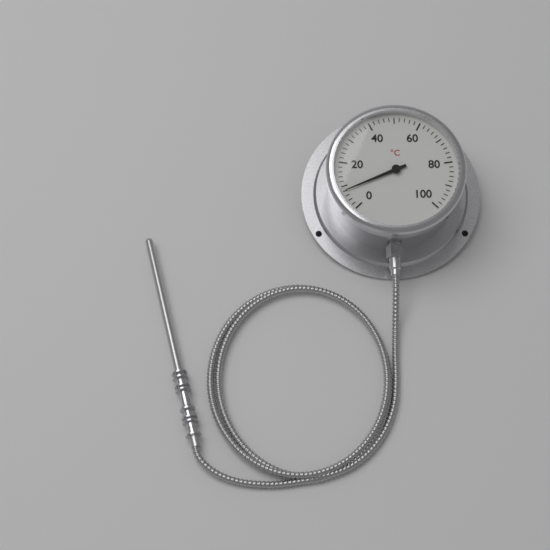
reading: 8 °C
